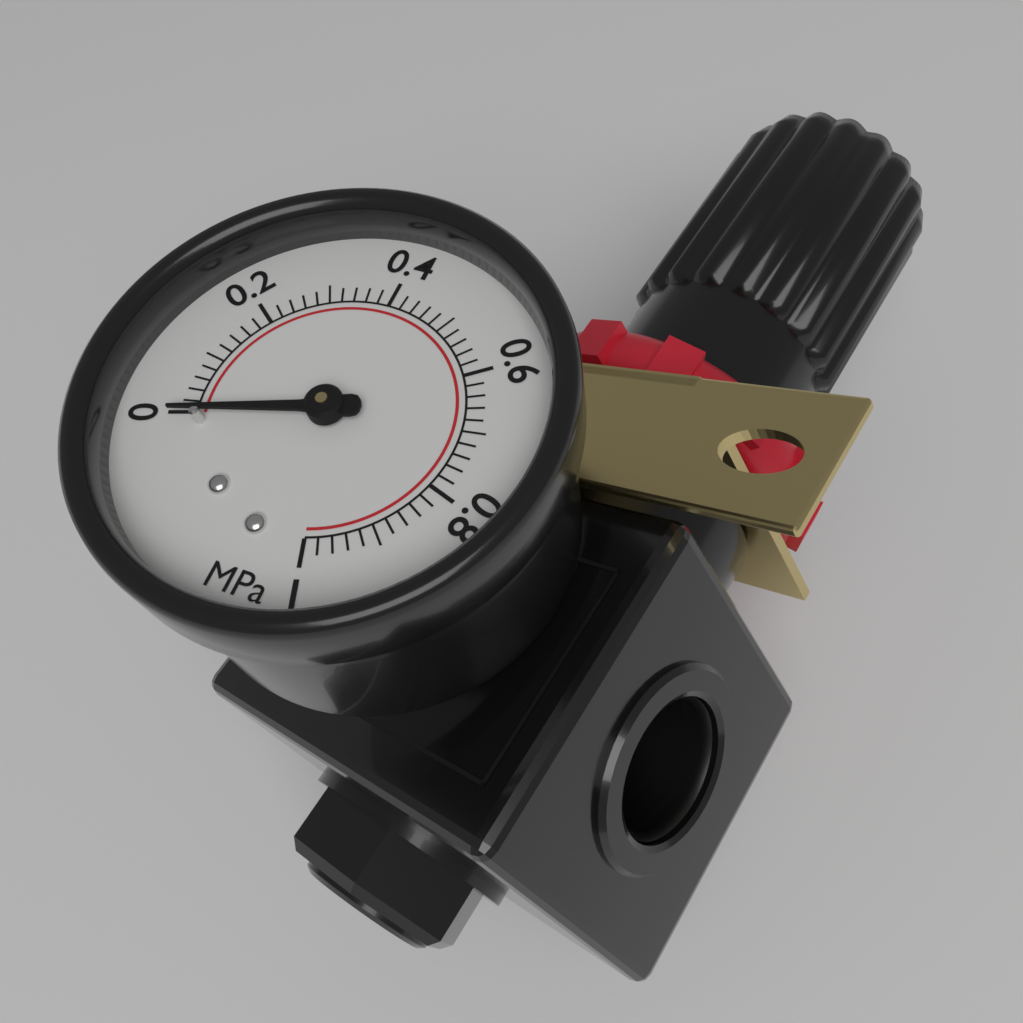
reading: 0.00 MPa
